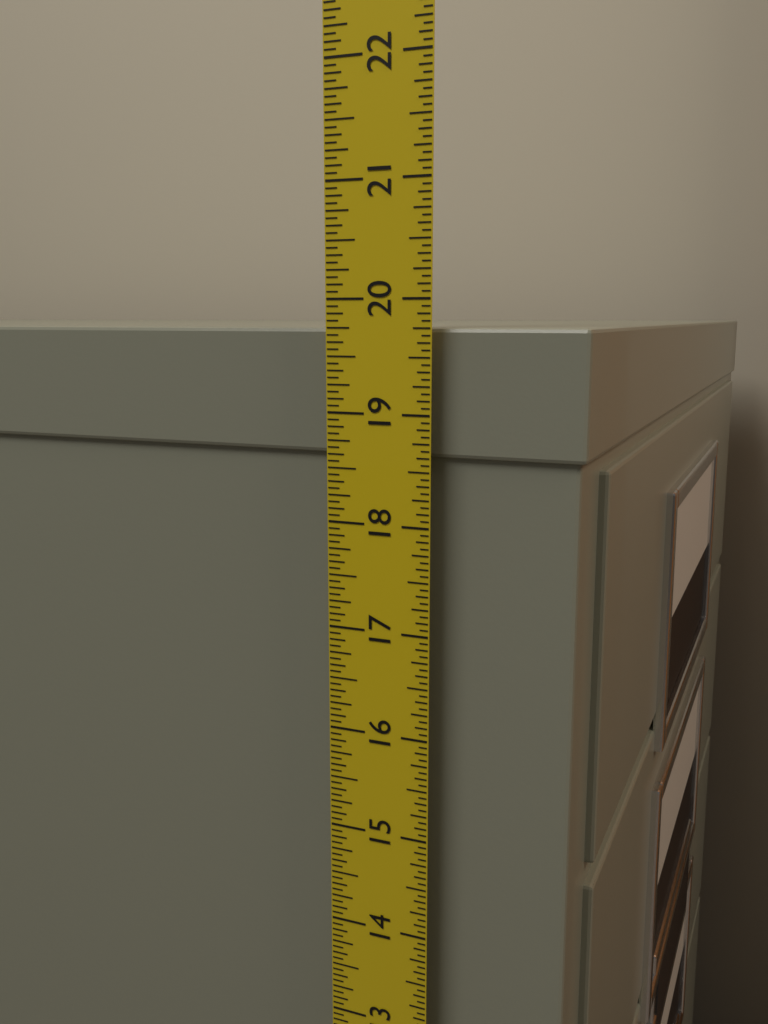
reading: 19.7500 in
